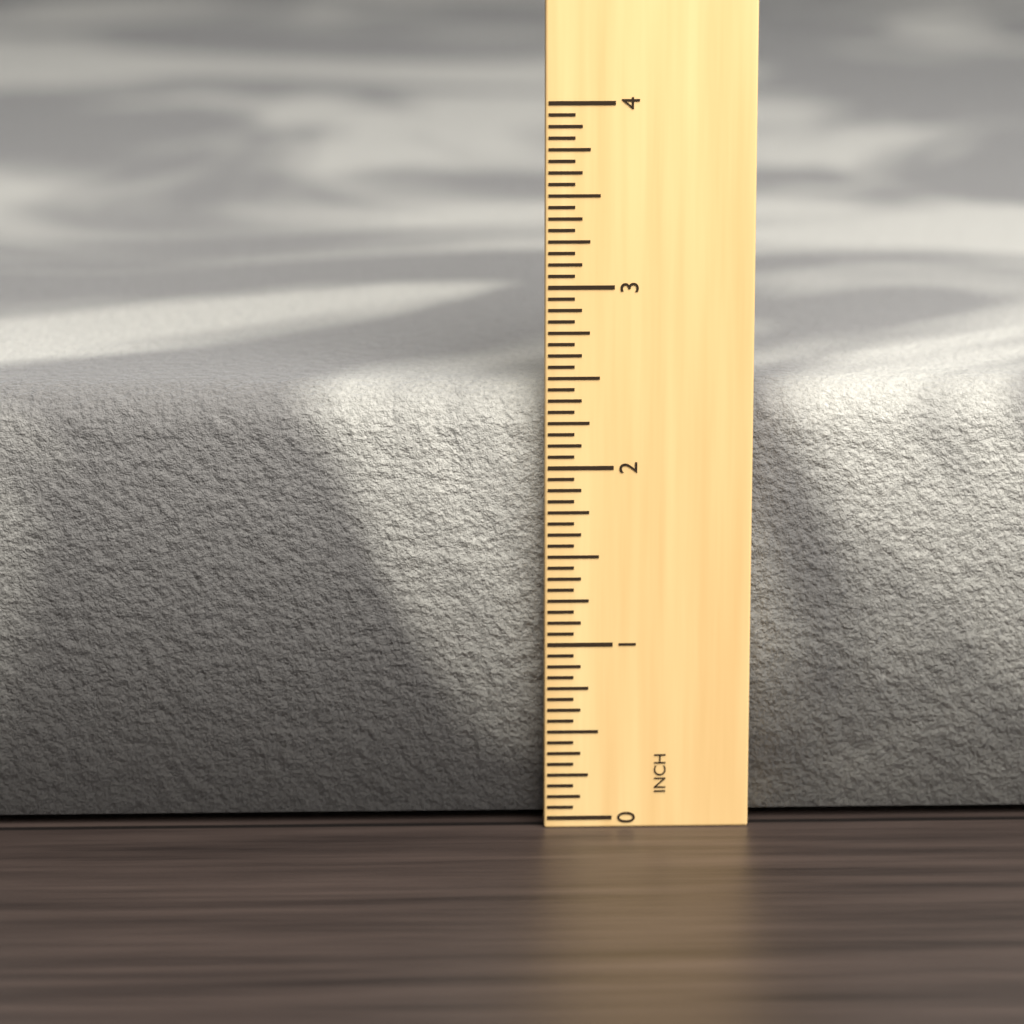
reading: 2.4375 in
